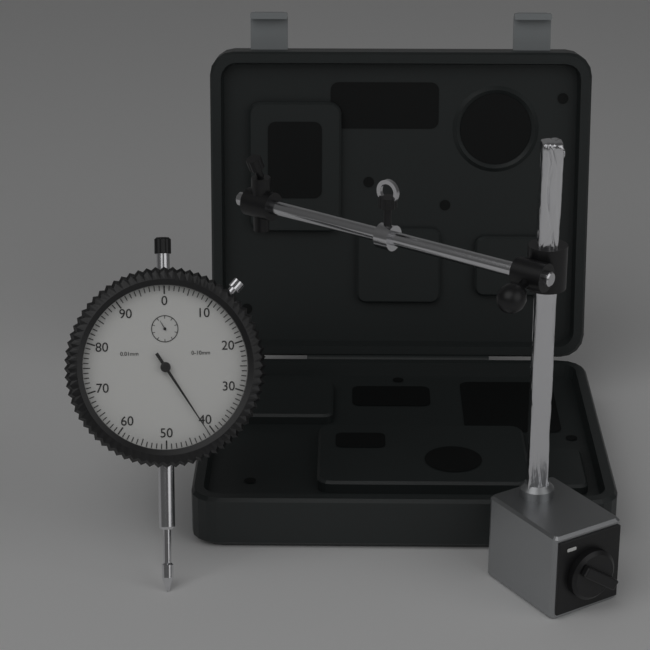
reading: 0.41 mm
